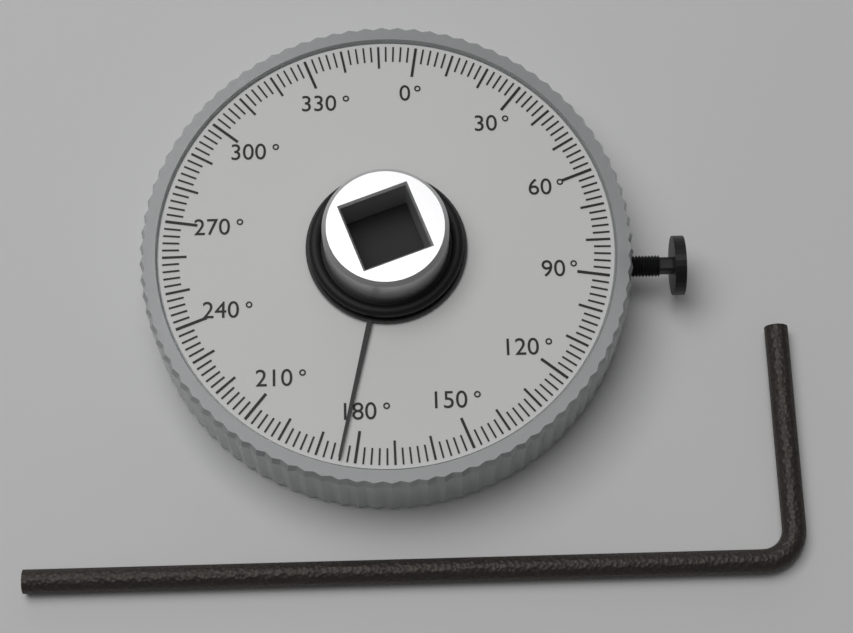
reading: 184 °
